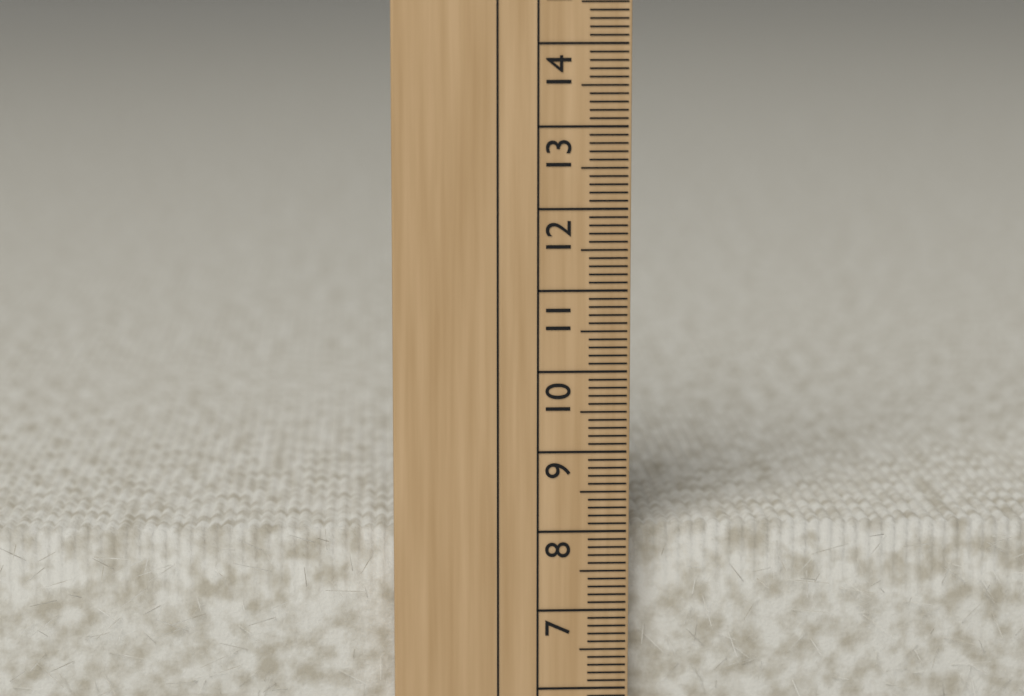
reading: 8.0 cm
